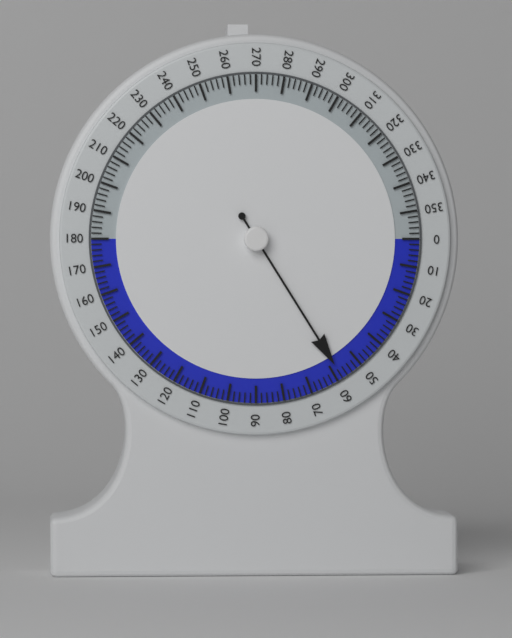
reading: 58 (no unit)
